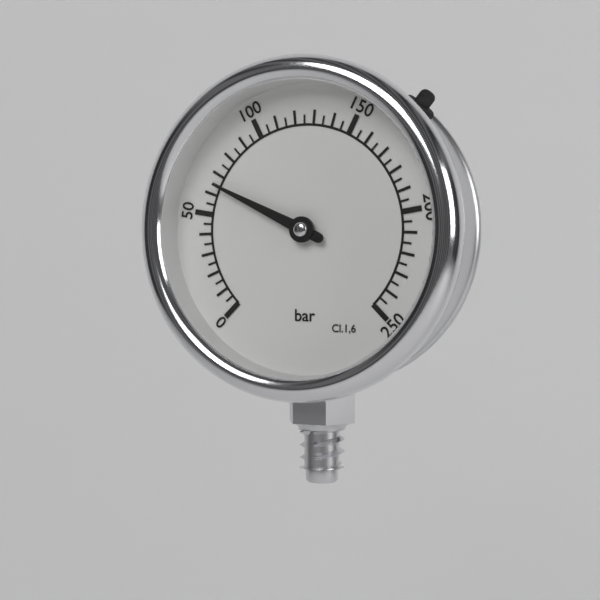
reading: 65 bar
